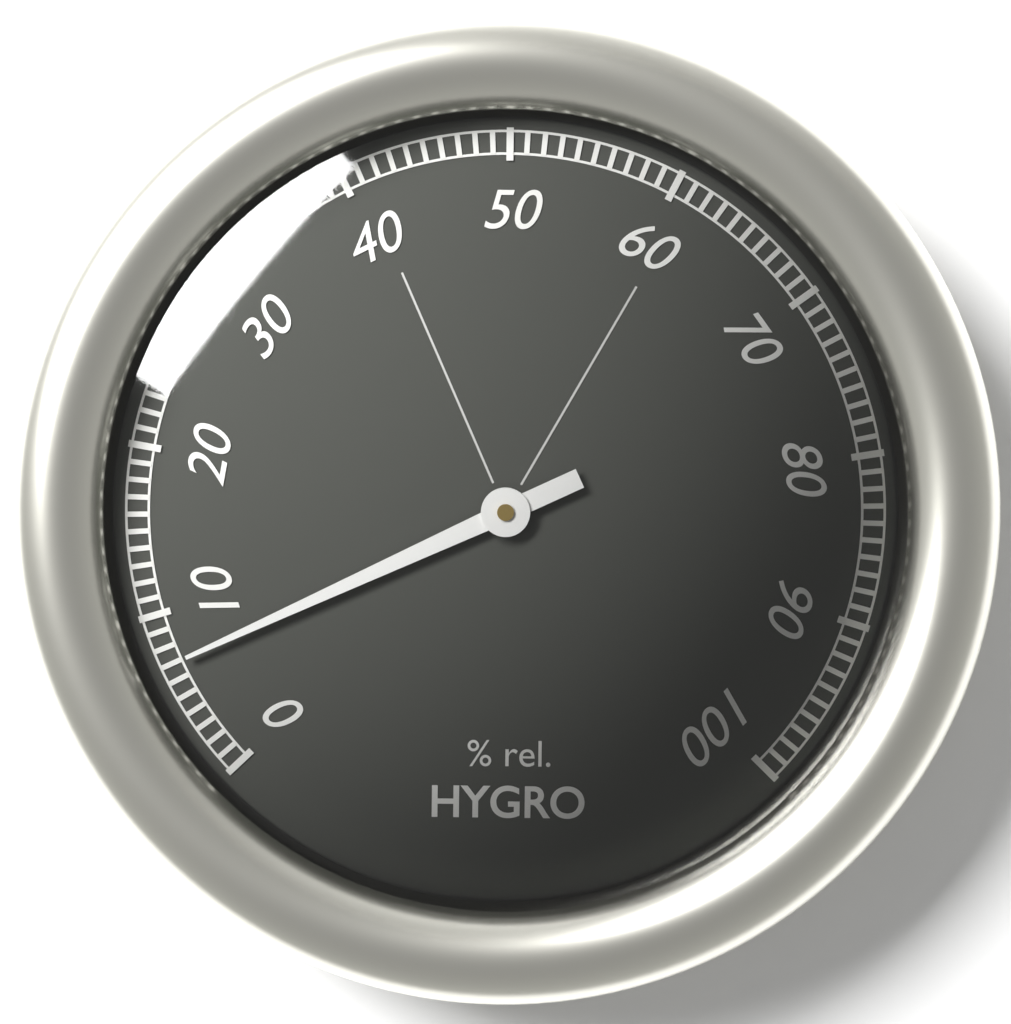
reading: 7 %
